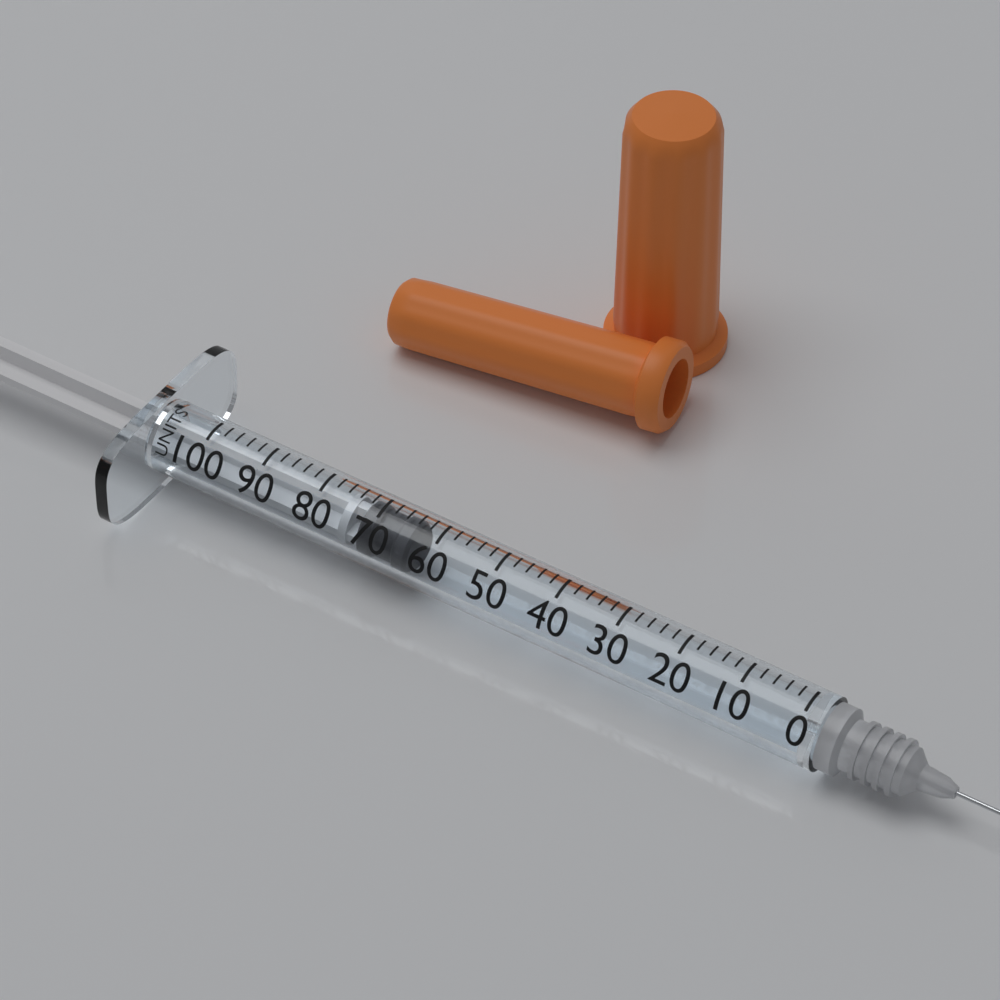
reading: 64 units
